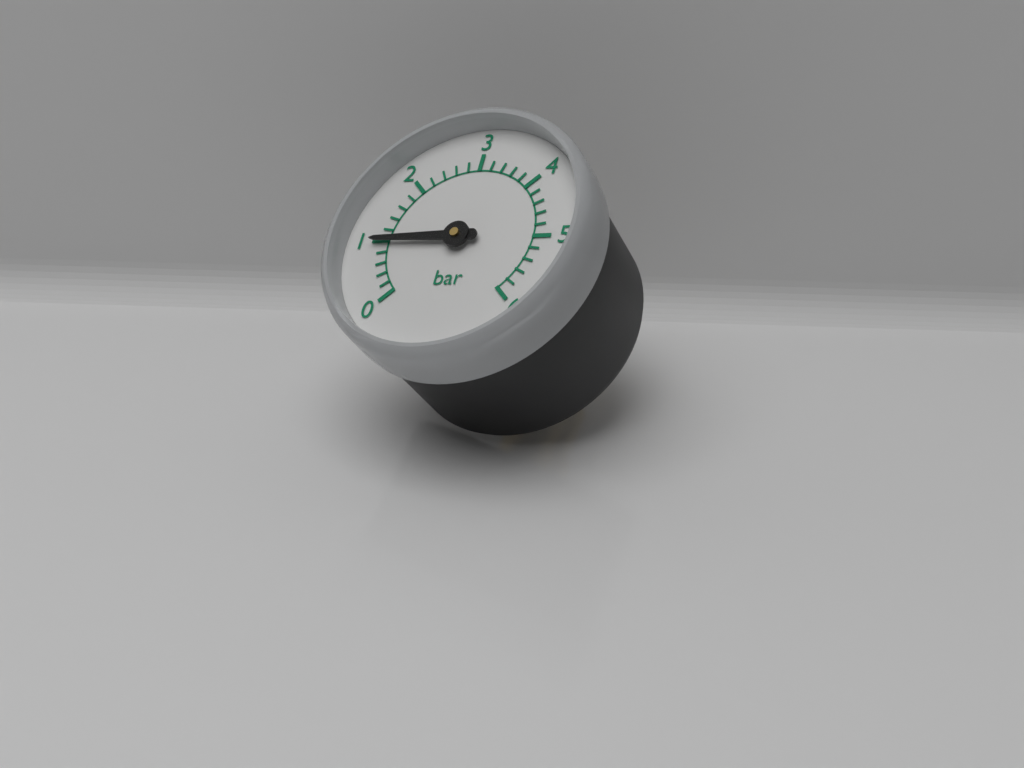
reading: 1.0 bar
